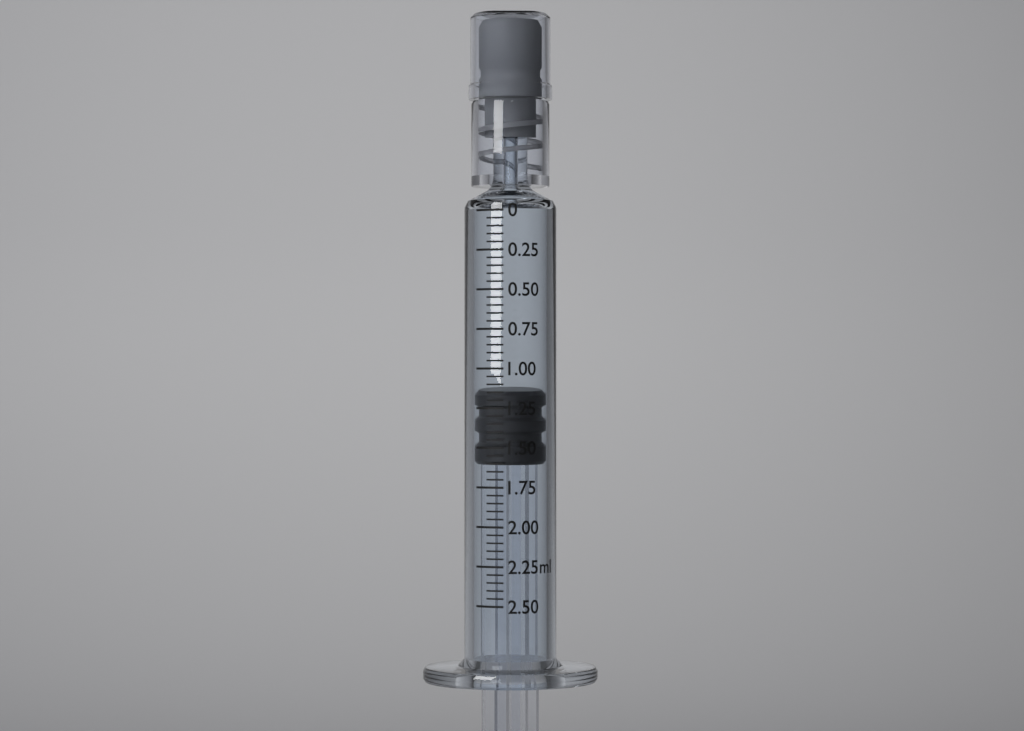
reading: 1.15 ml
